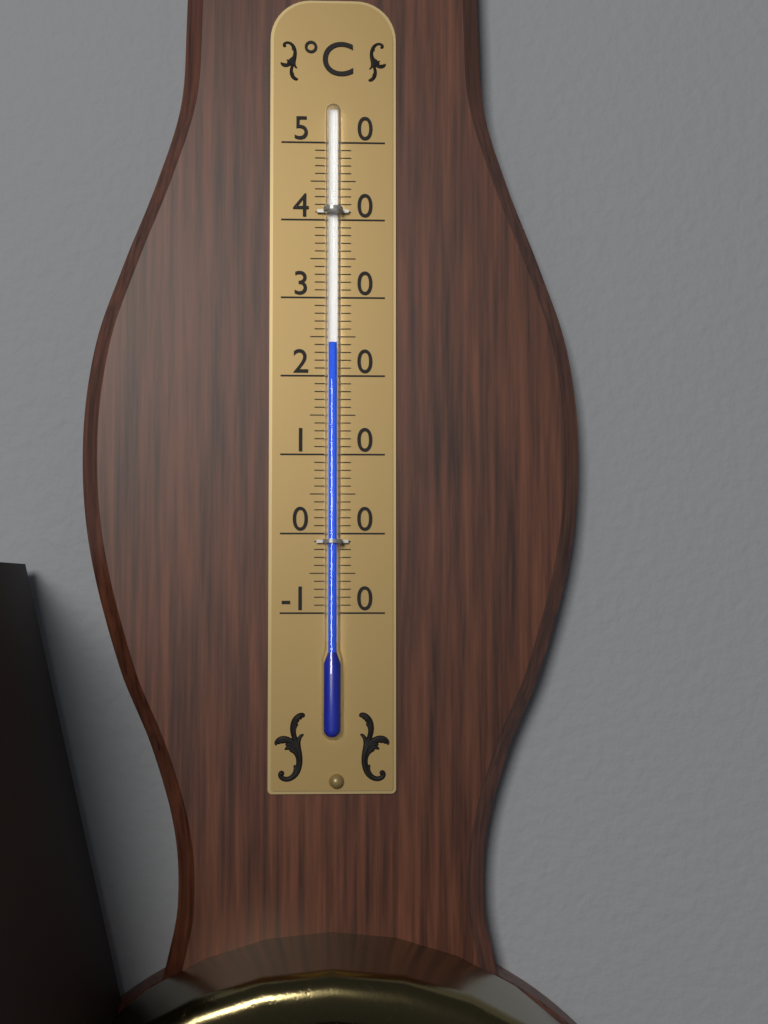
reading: 24 °C
